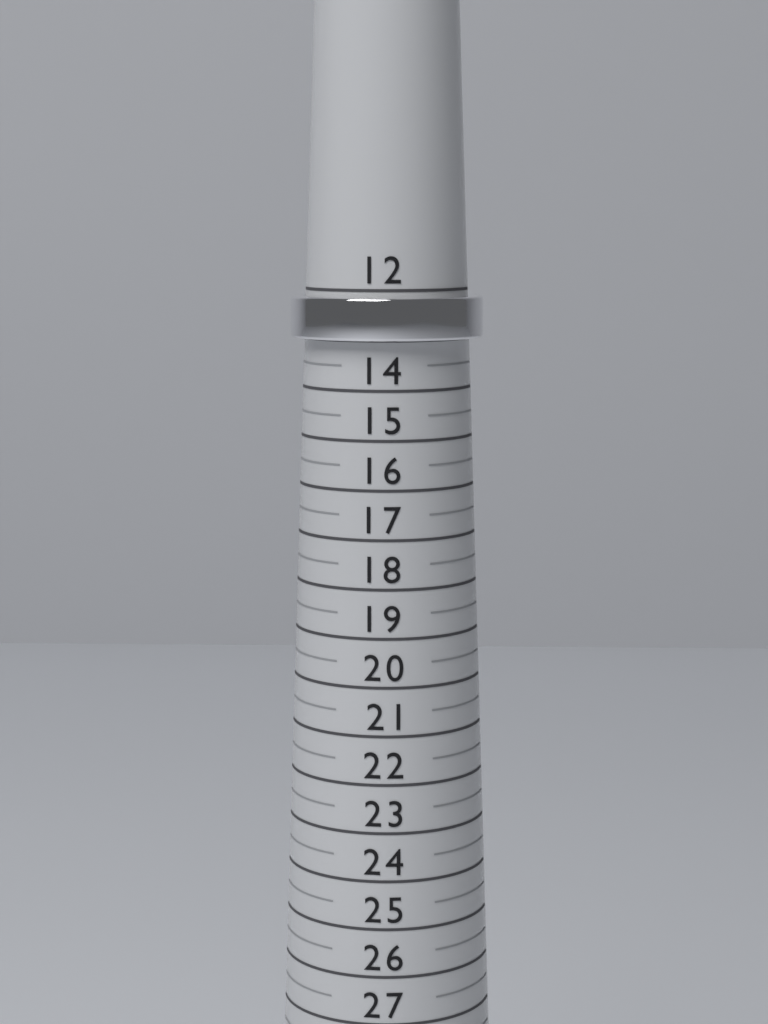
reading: 13.0 (no unit)
